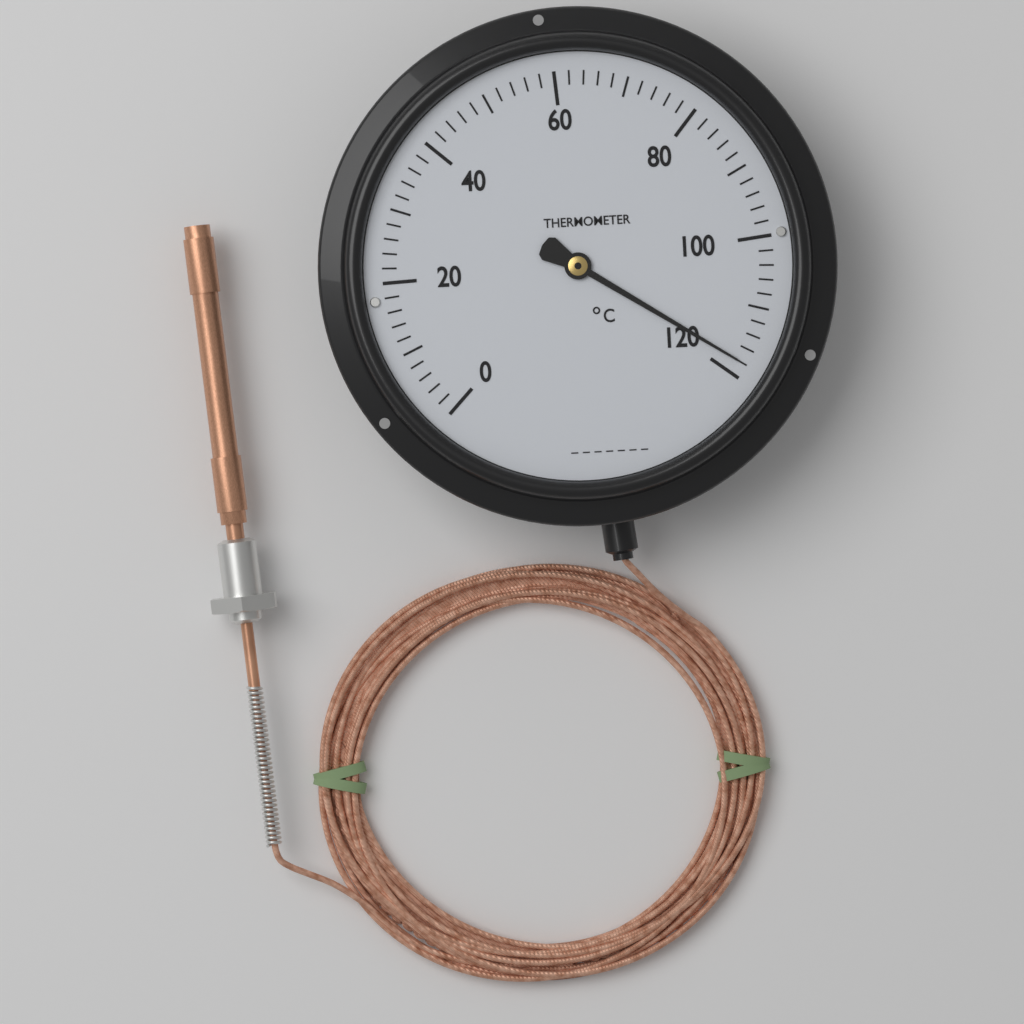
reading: 118 °C
